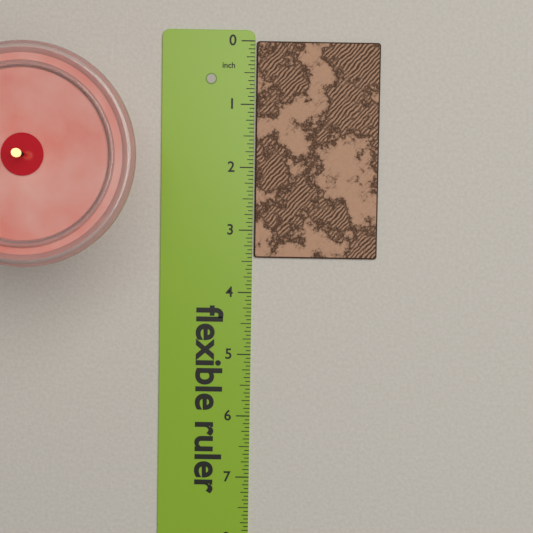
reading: 3.4375 in
